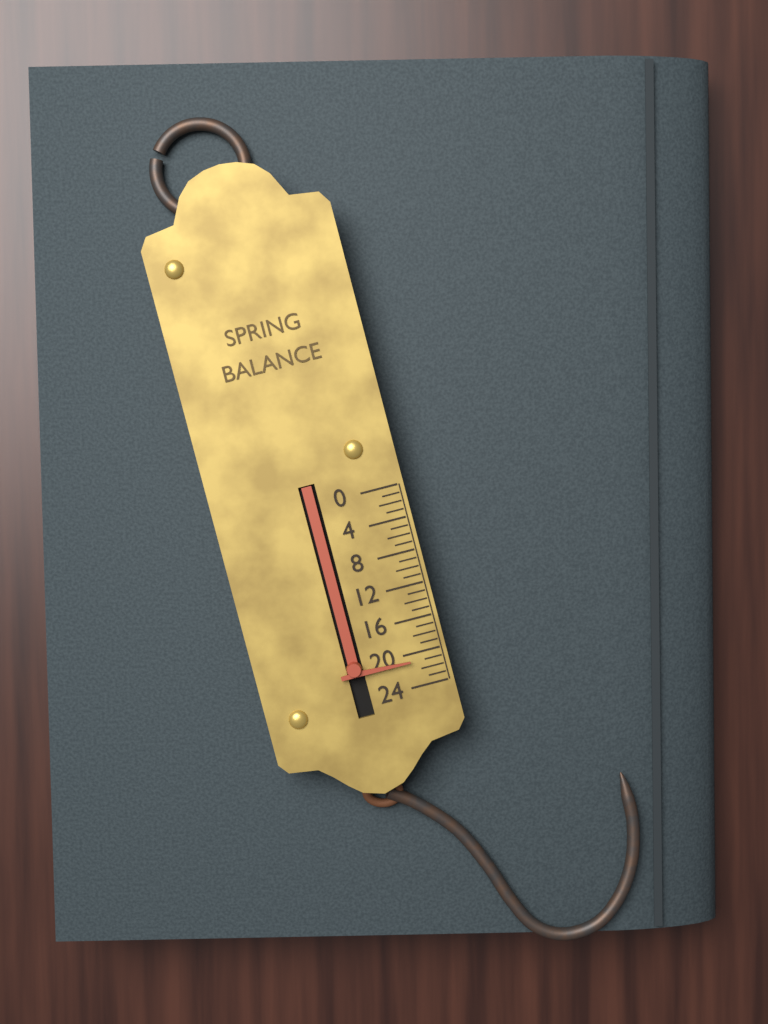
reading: 21 (no unit)
